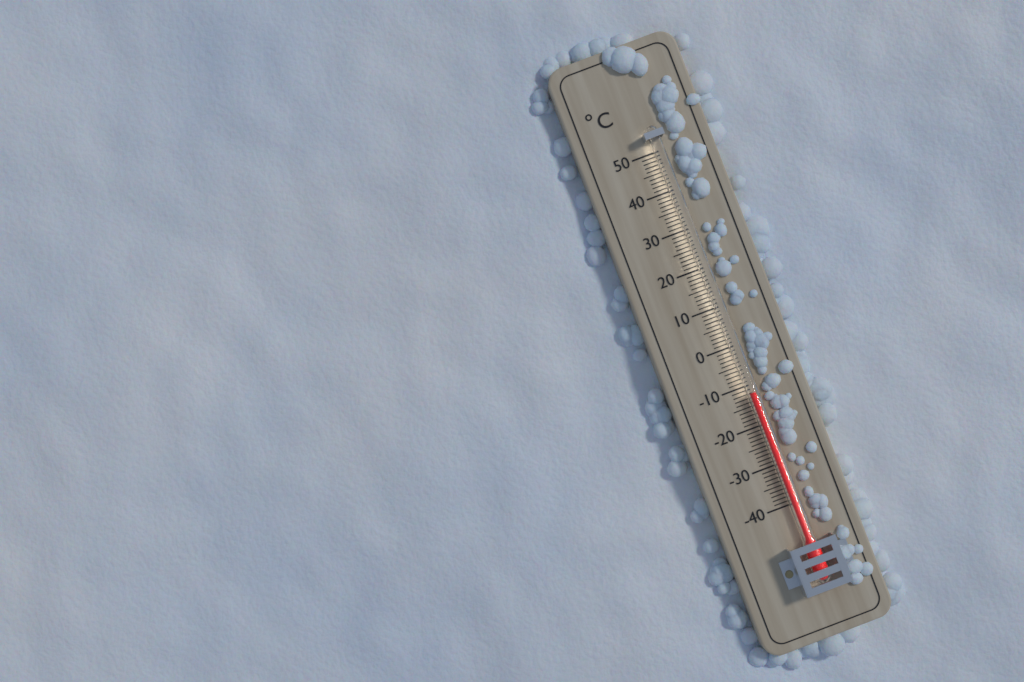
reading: -12 °C
